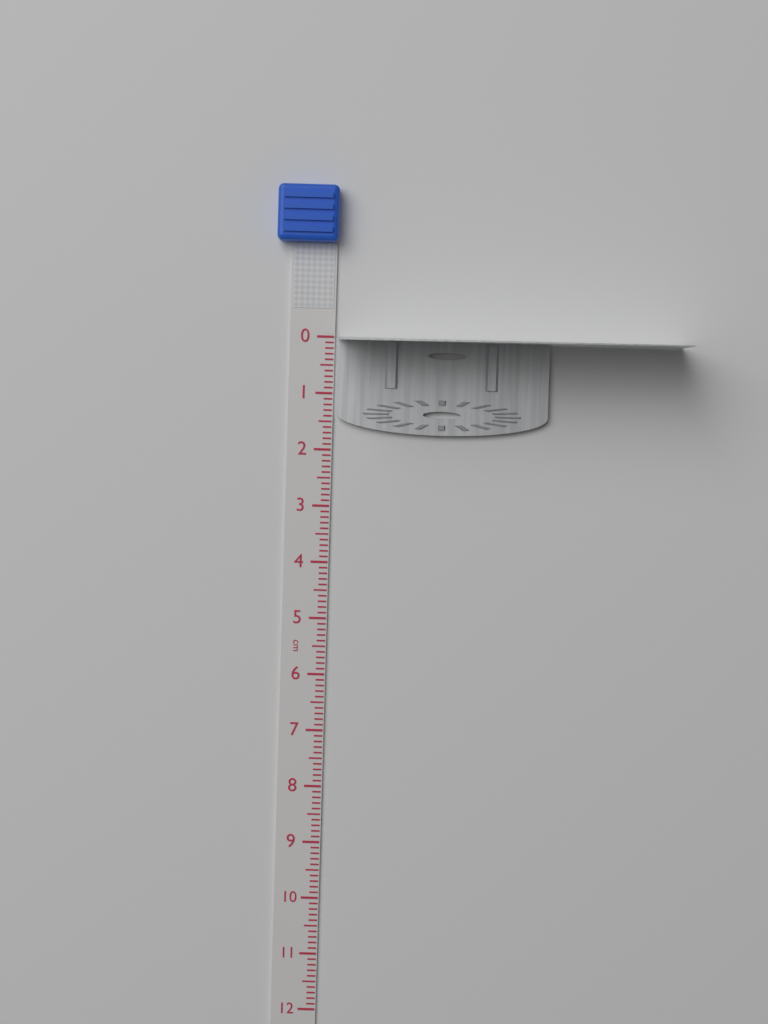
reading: 1.7 cm
